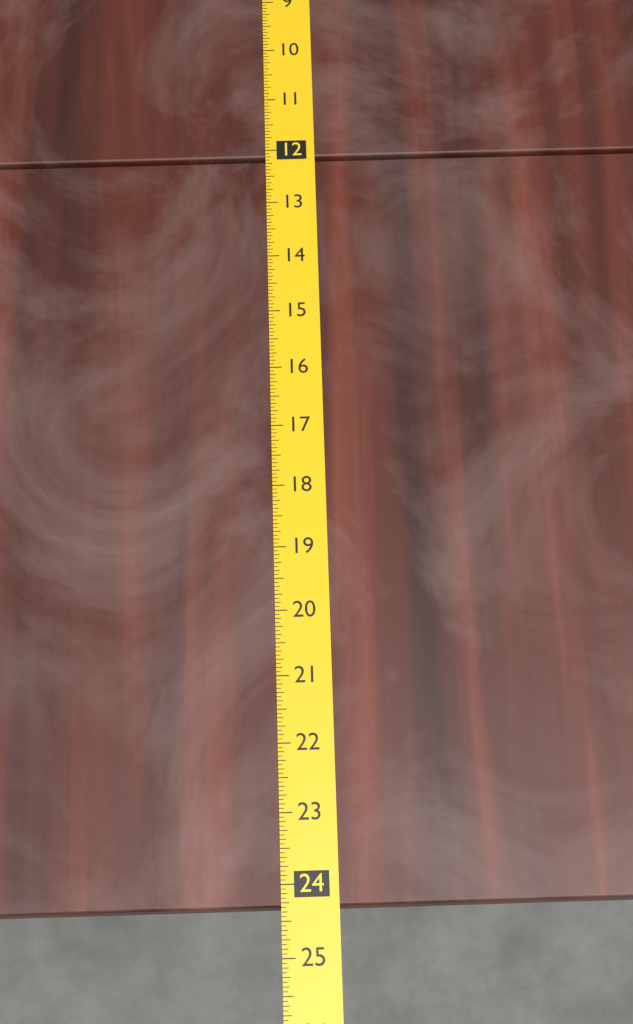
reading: 24.3125 (no unit)
